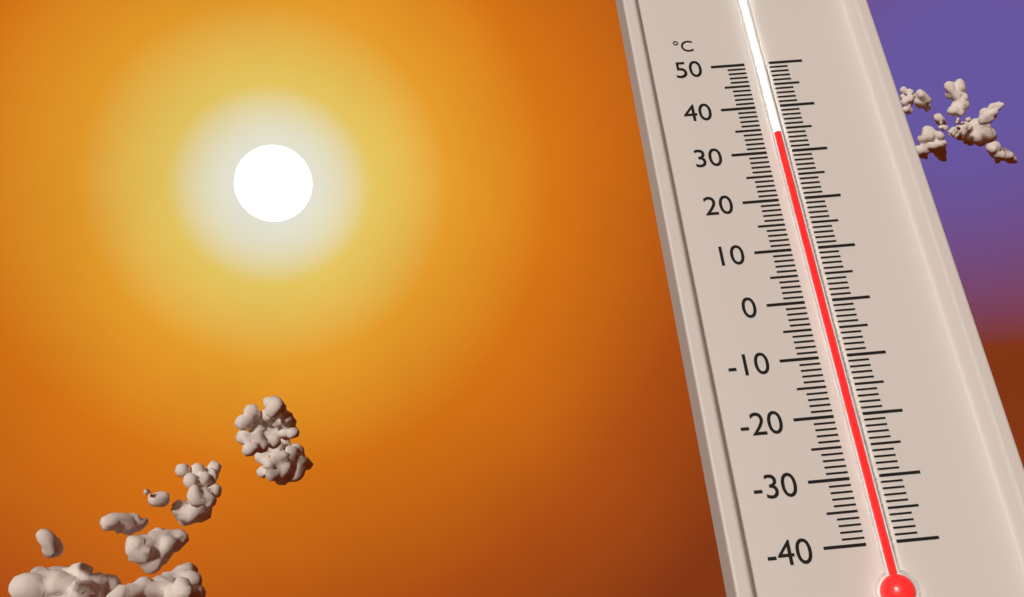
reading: 33 °C
